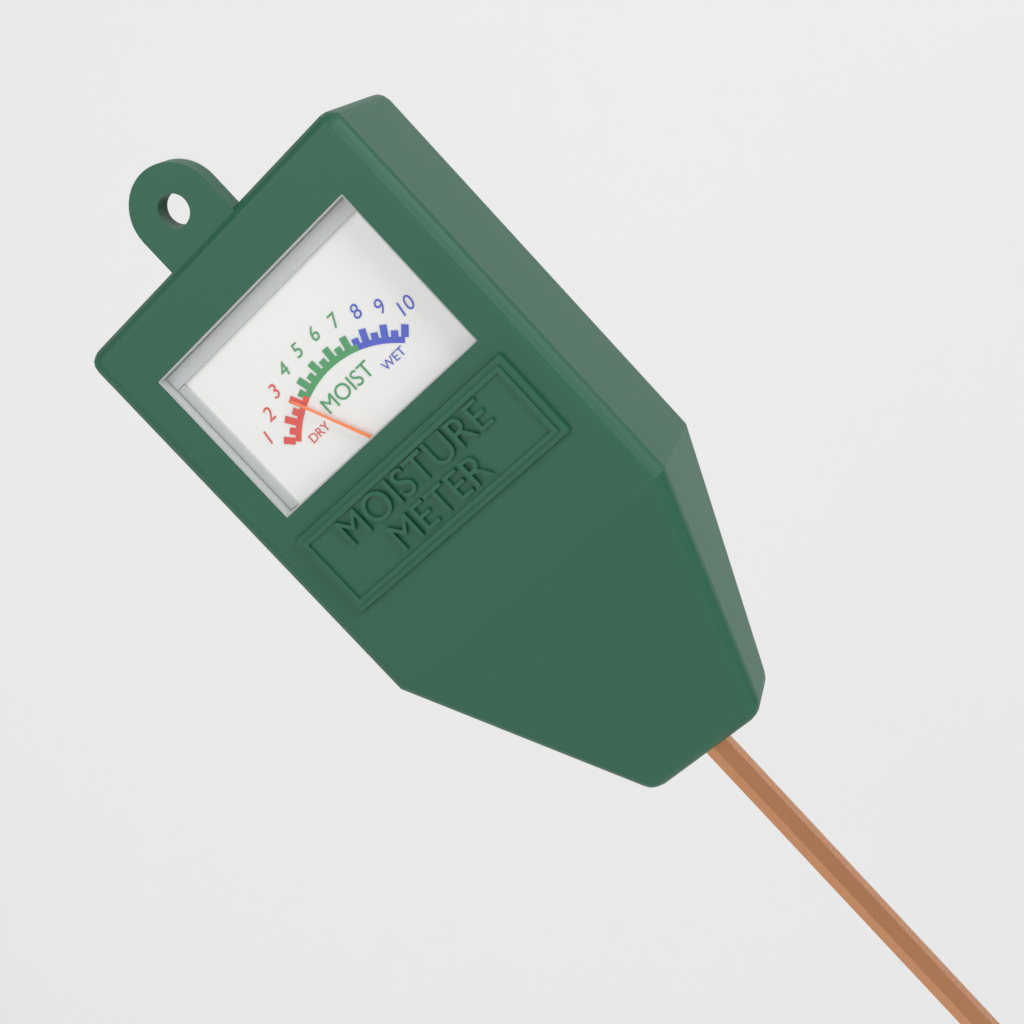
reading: 3.0 (no unit)
